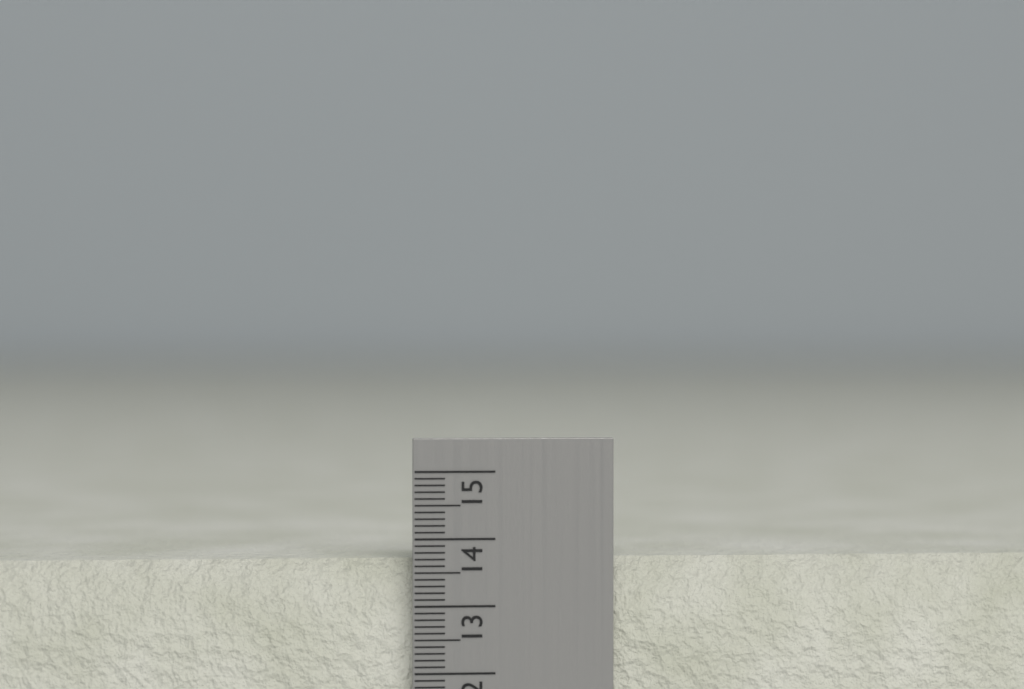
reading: 13.7 cm
